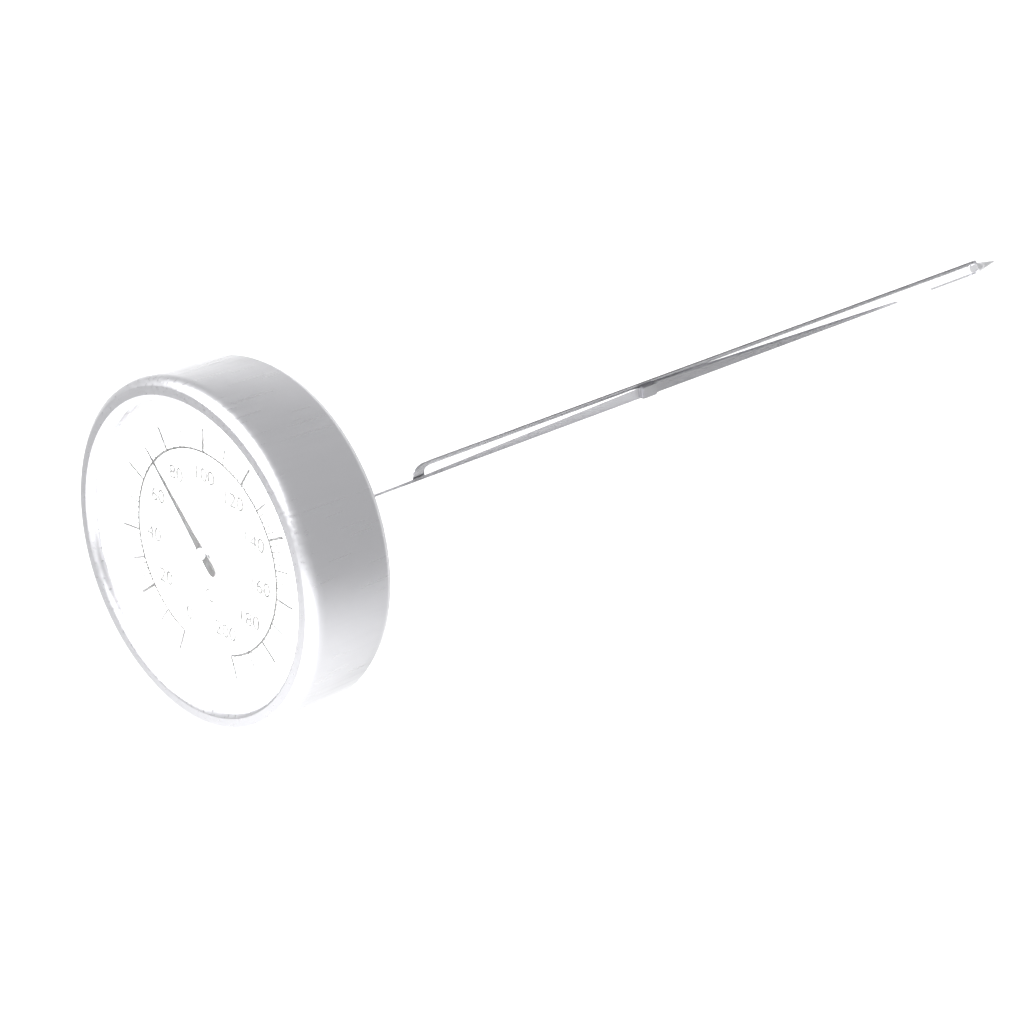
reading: 72 °C
